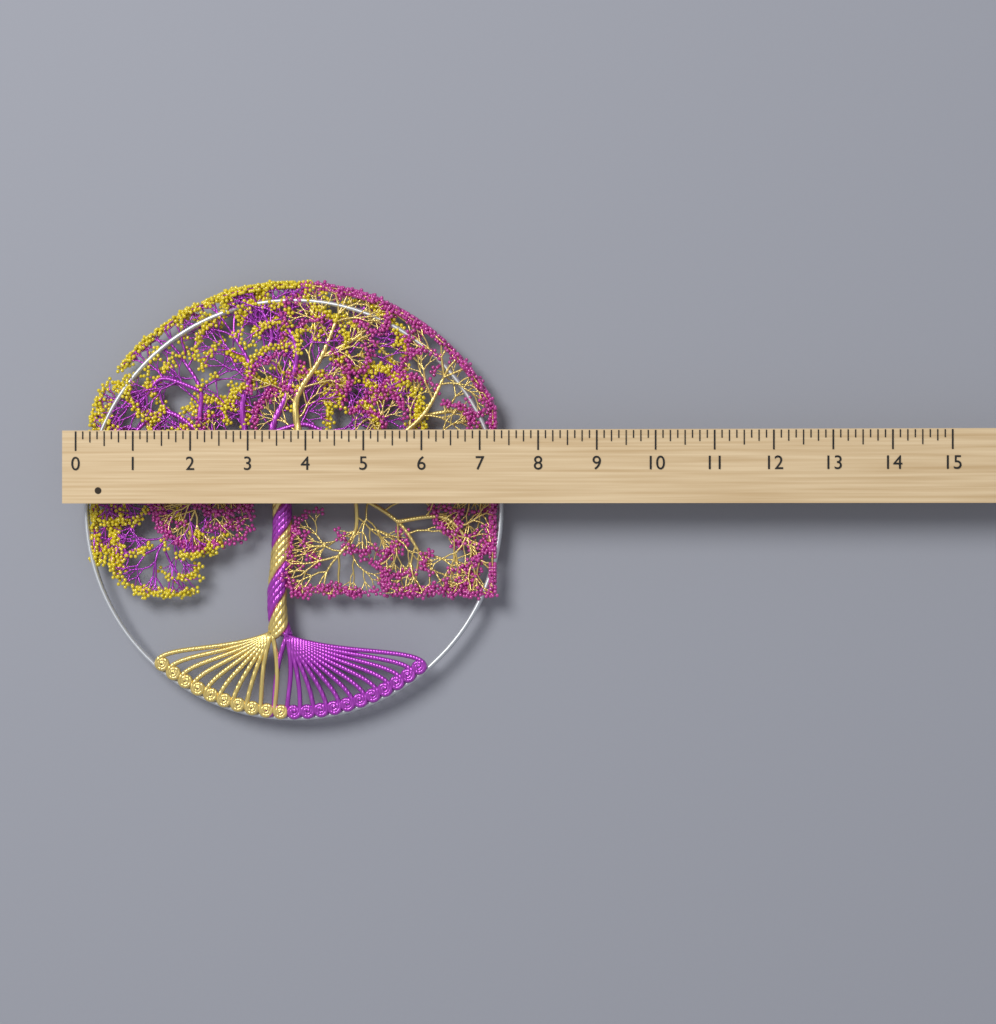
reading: 7.375 (no unit)
